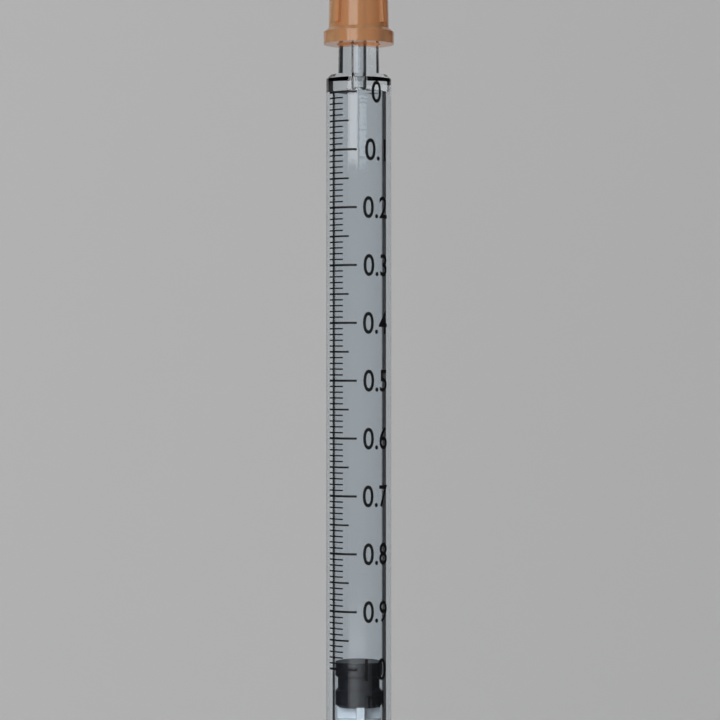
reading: 0.99 ml
